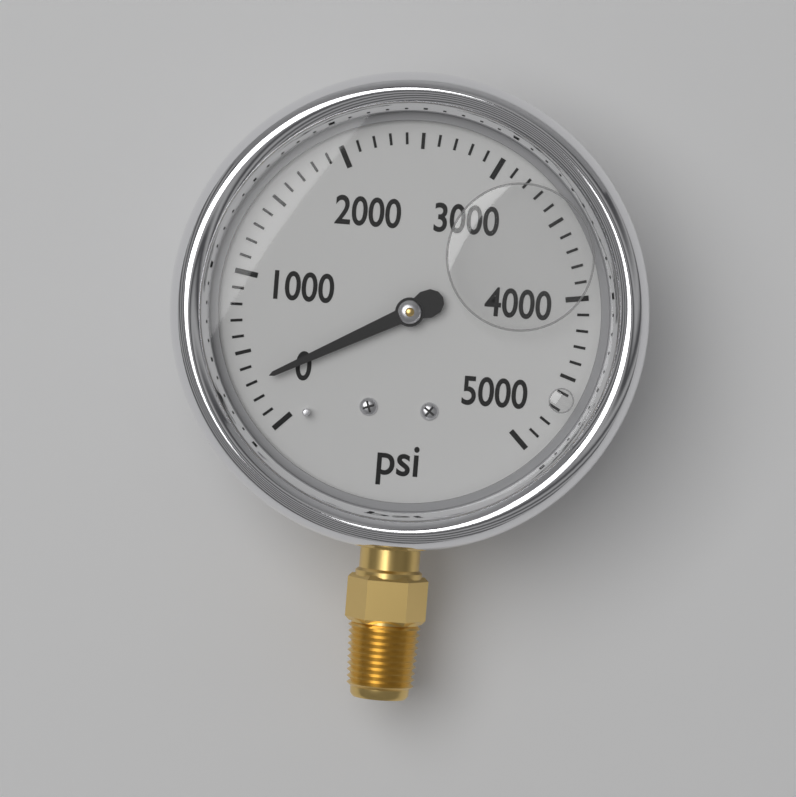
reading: 300 psi
